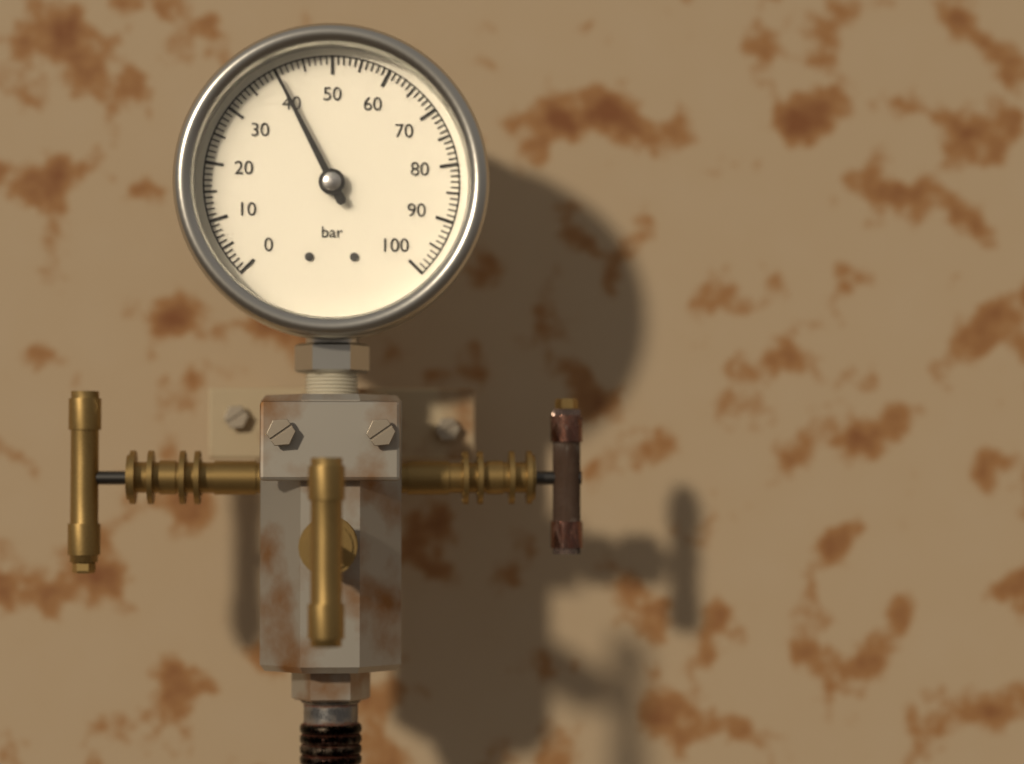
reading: 40 bar
